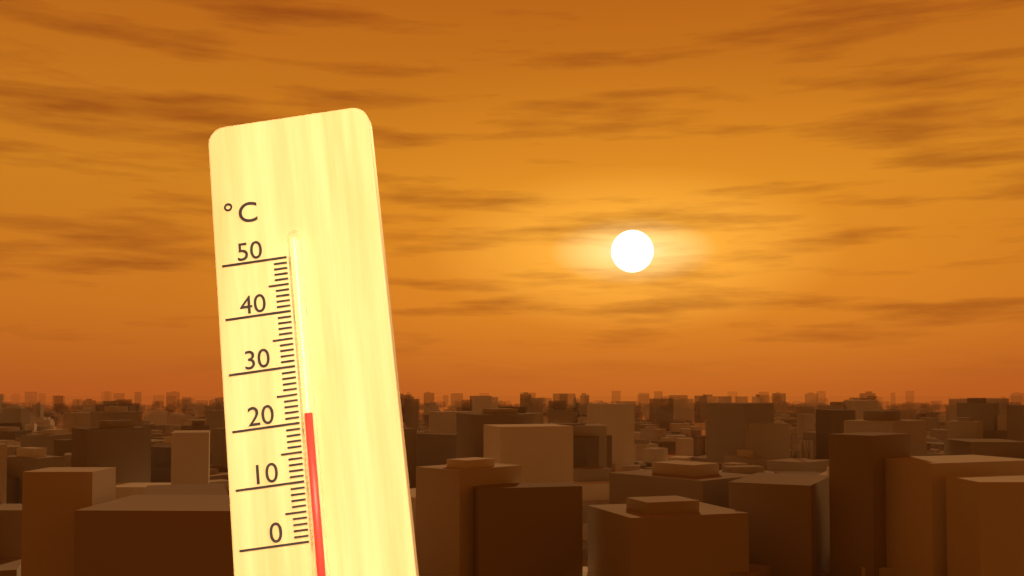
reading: 21 °C
